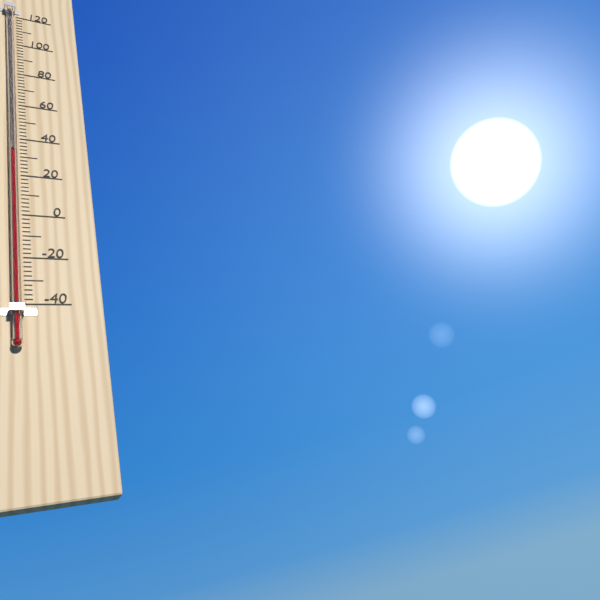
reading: 32 °F
